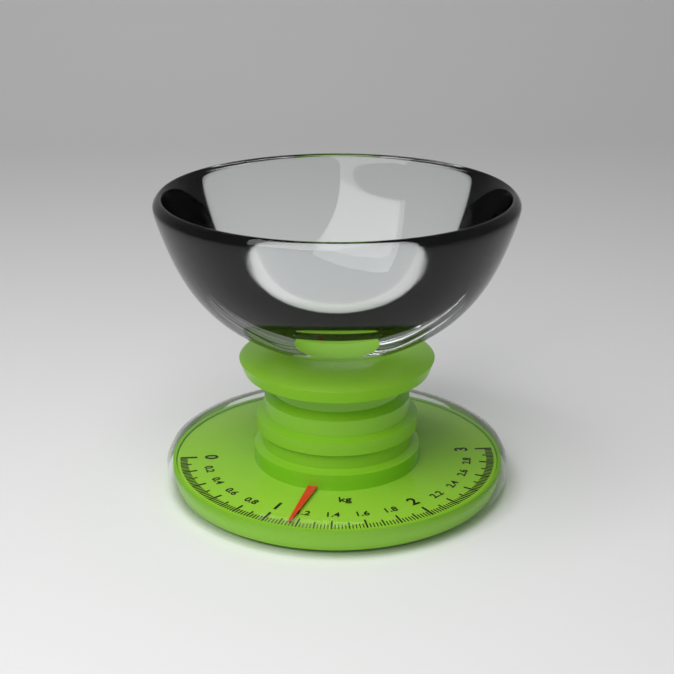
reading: 1.16 kg
